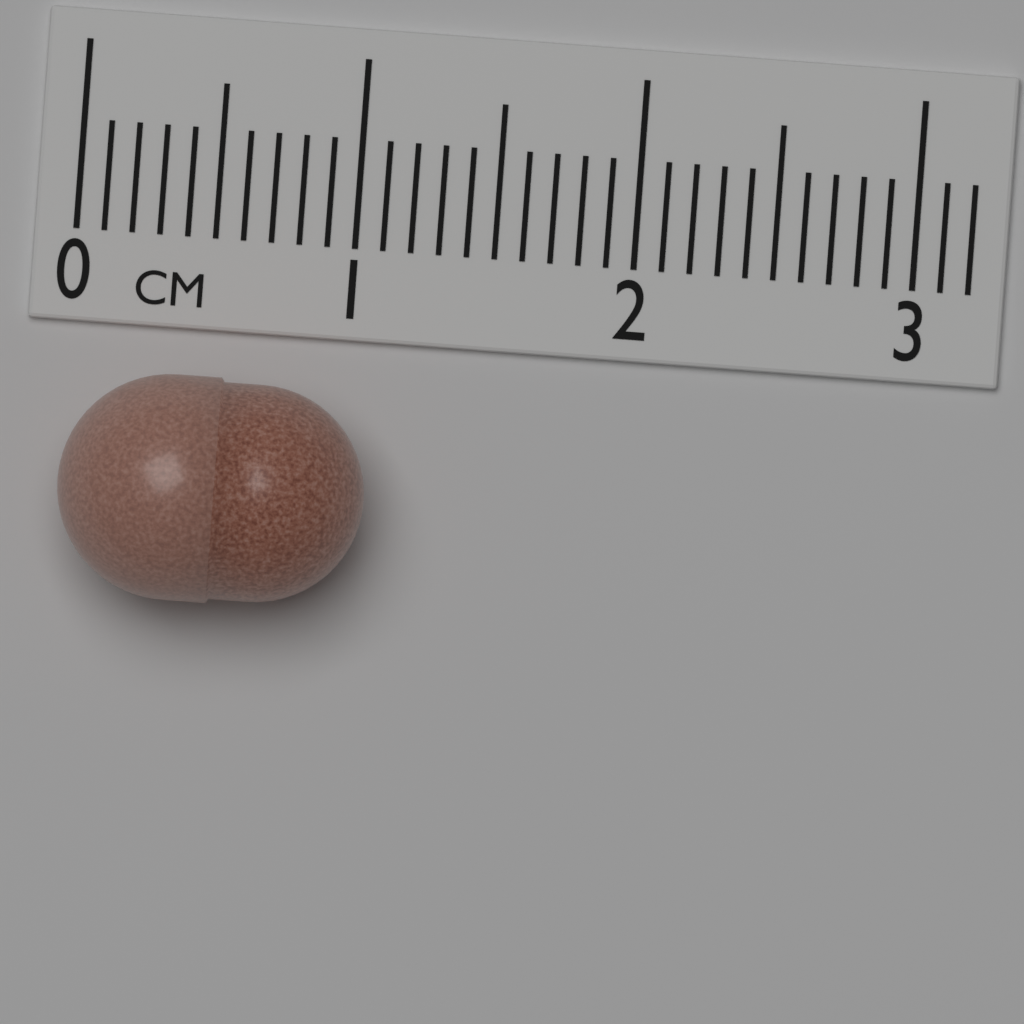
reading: 1.1 cm
